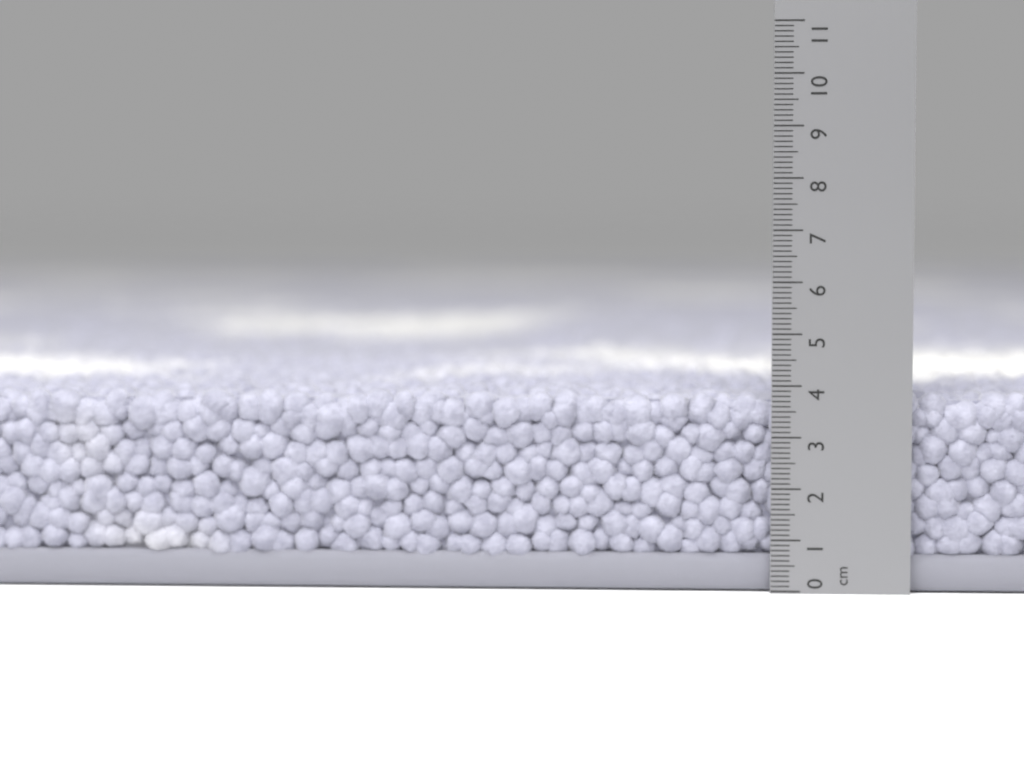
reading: 3.9 cm
